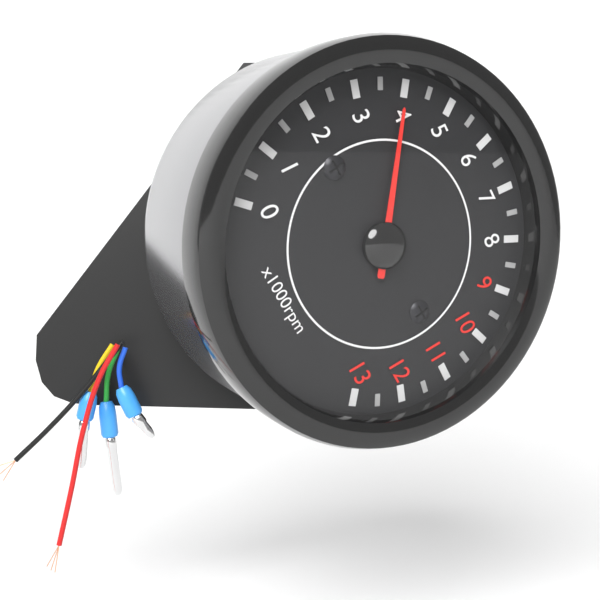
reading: 4.0 x1000rpm
